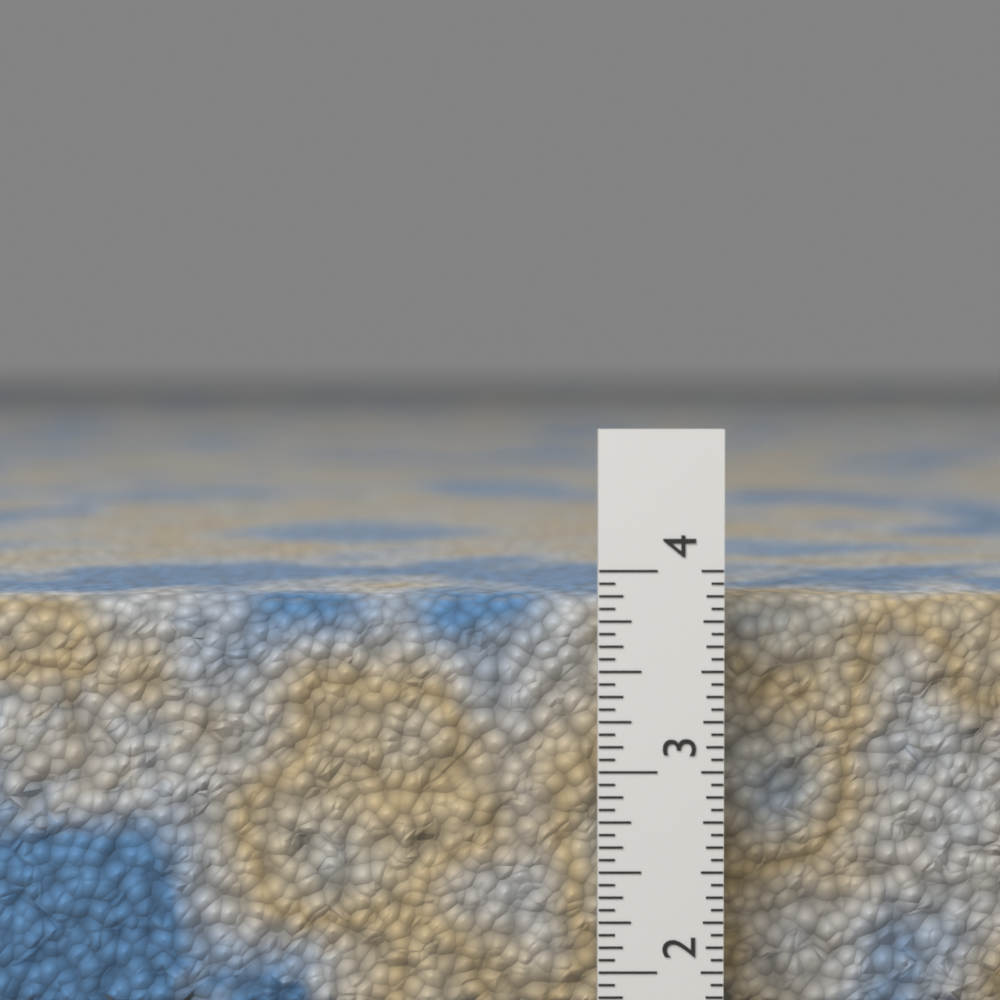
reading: 3.8125 in
